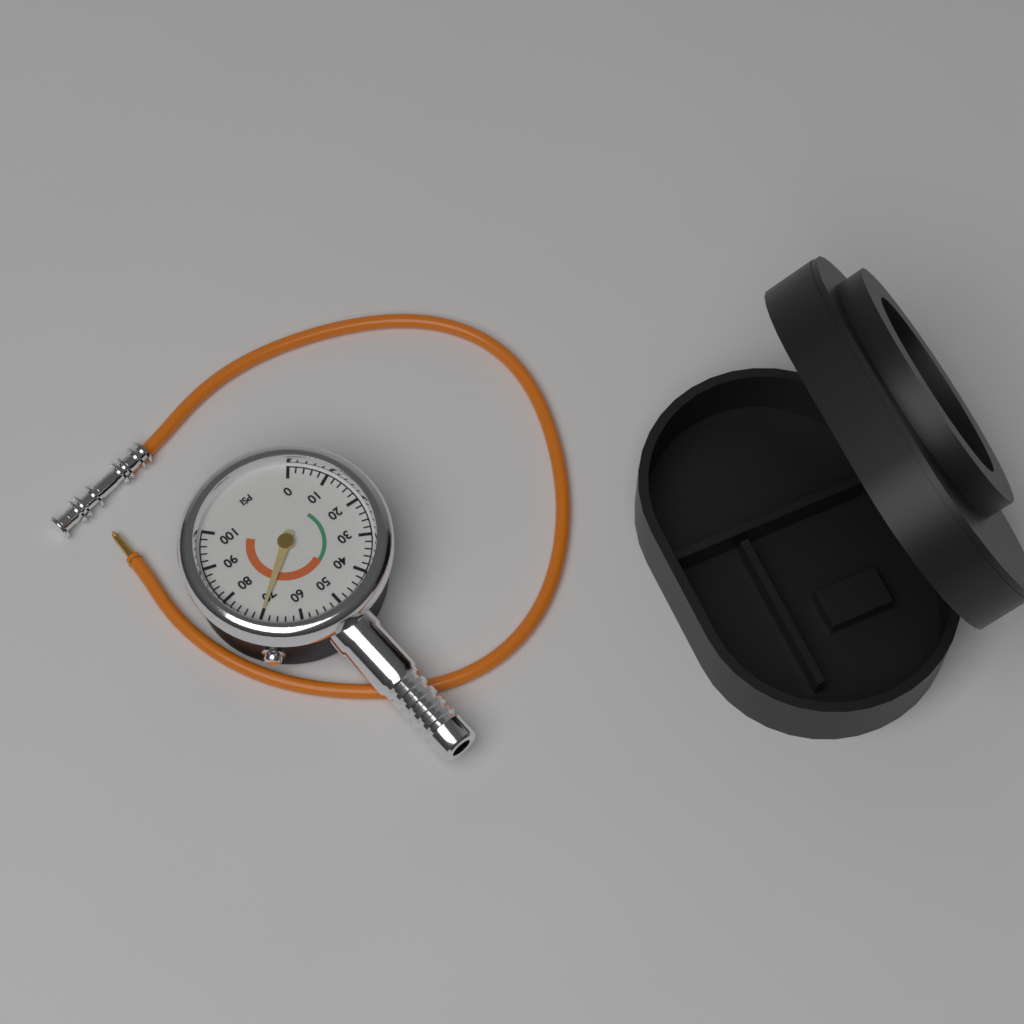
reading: 70 psi
